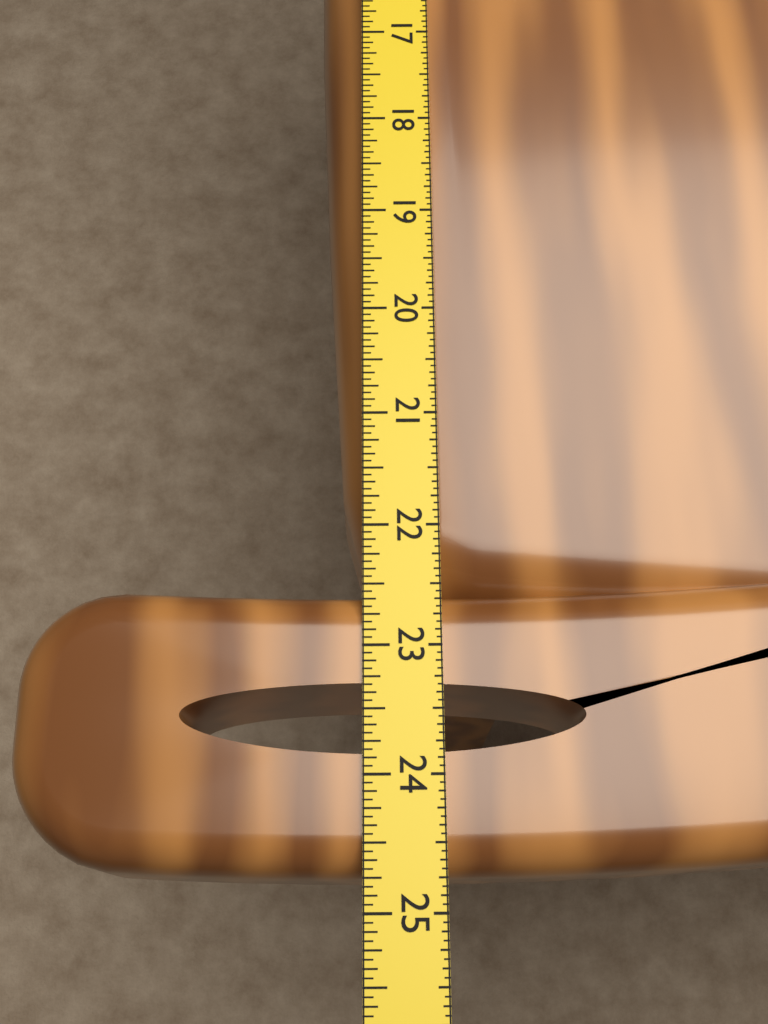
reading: 24.7500 in
